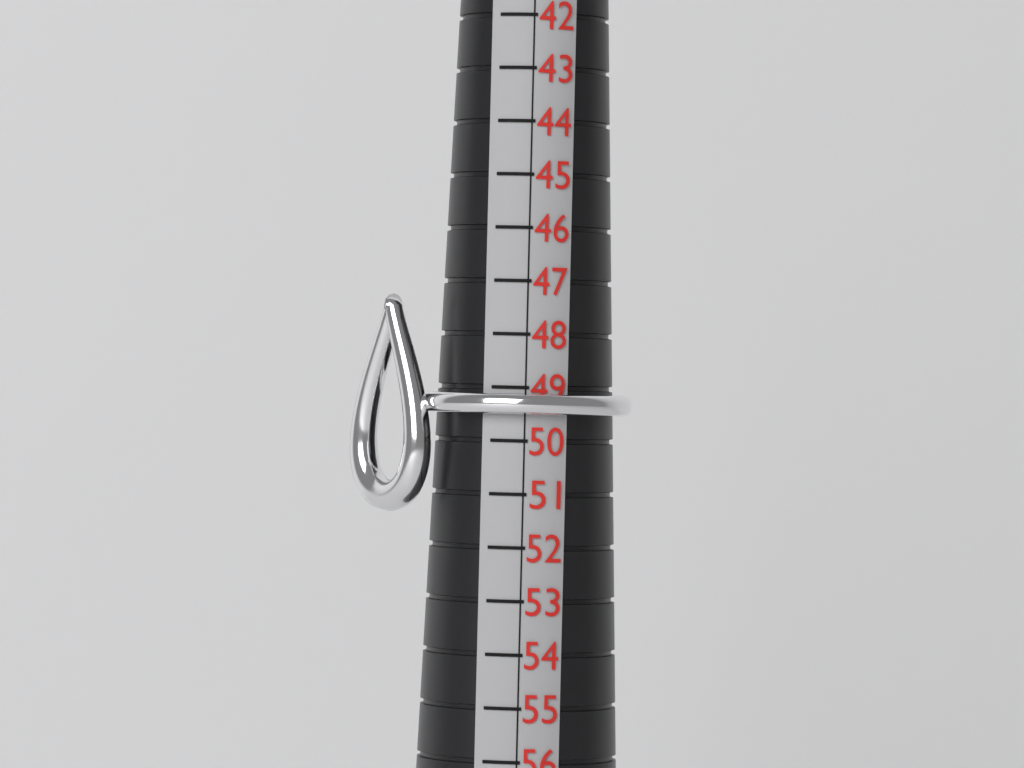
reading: 49.5 (no unit)
